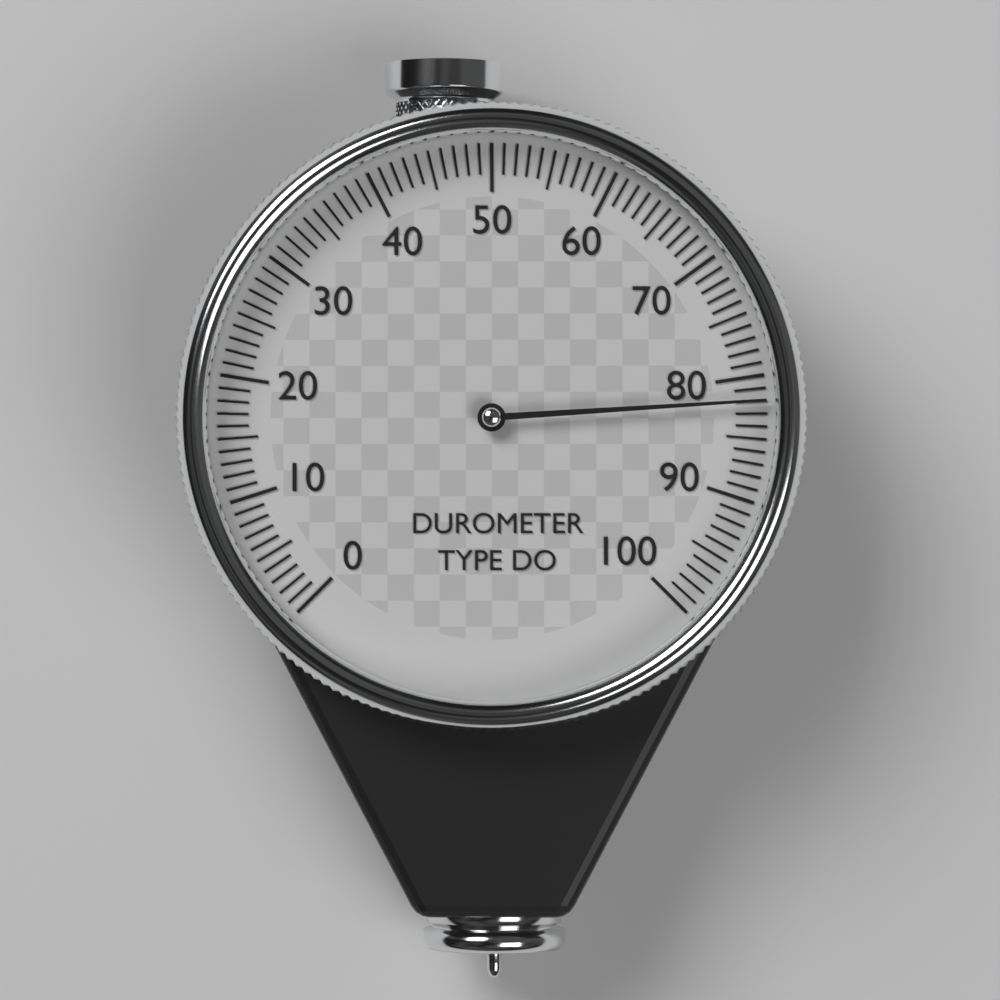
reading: 82 (no unit)
